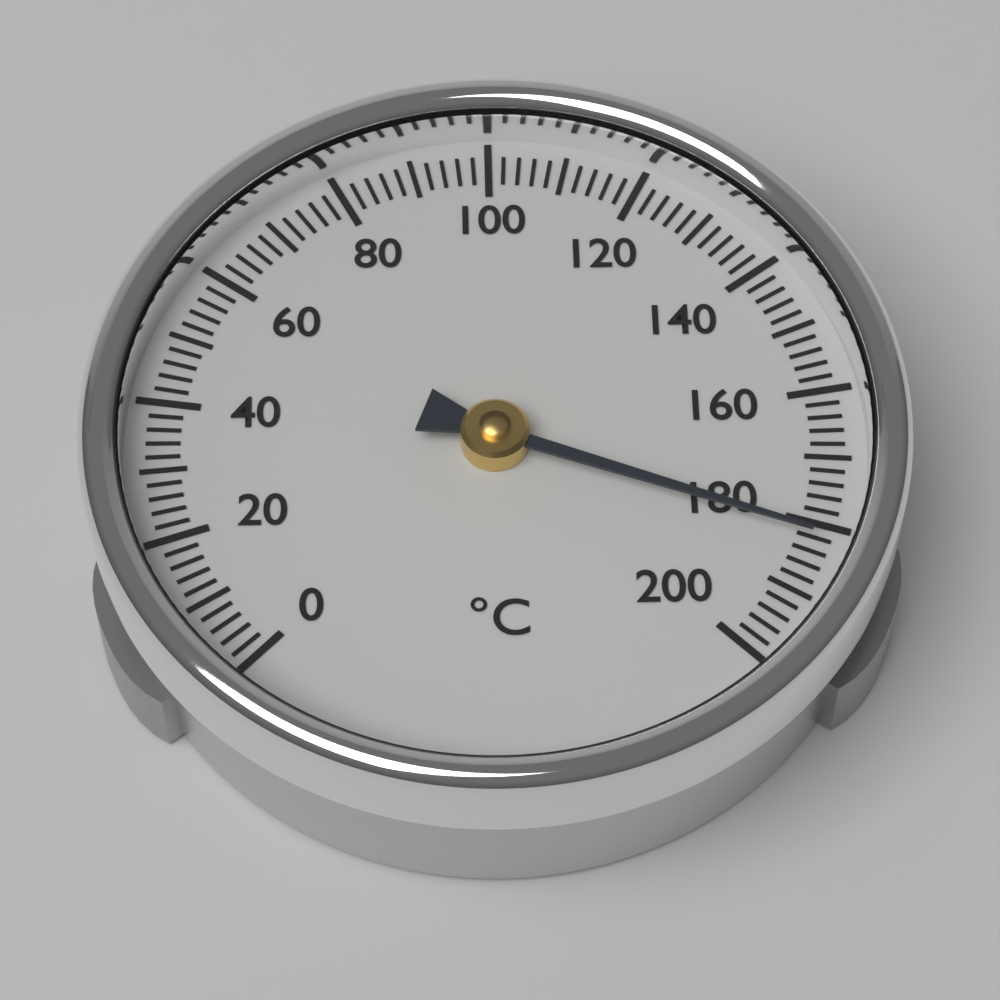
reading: 182 °C
